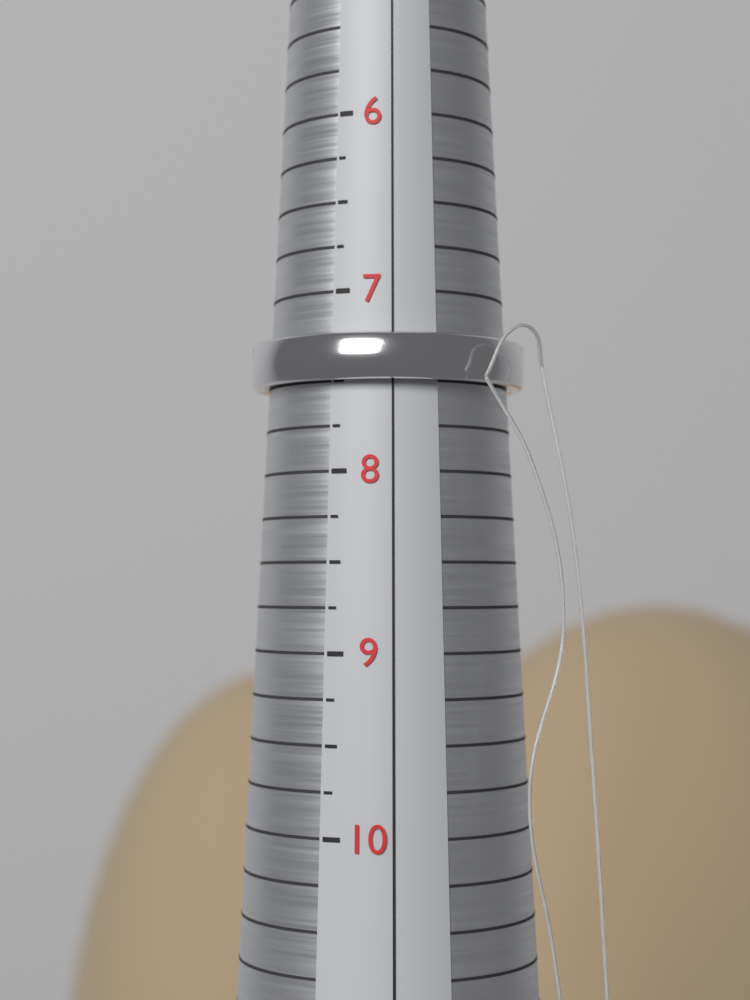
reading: 7.50 (no unit)
